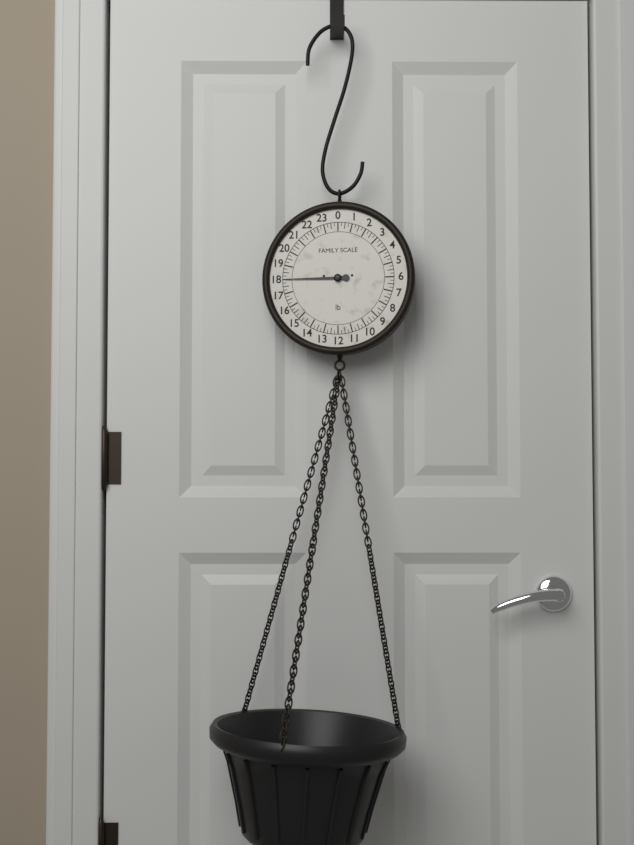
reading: 18.00 lb
